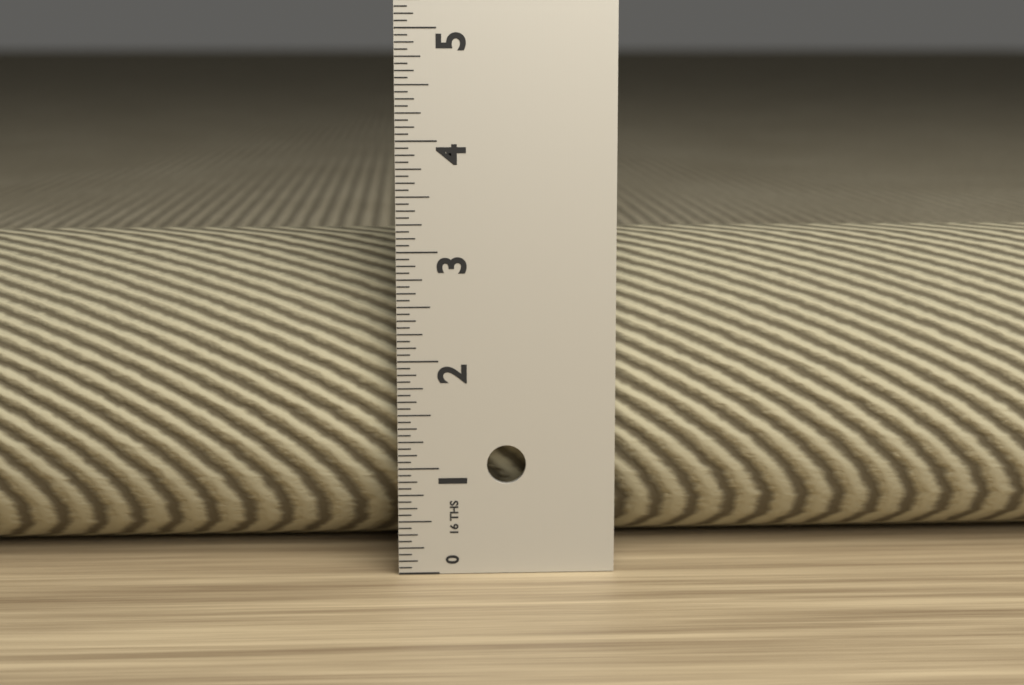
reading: 3.0625 in
